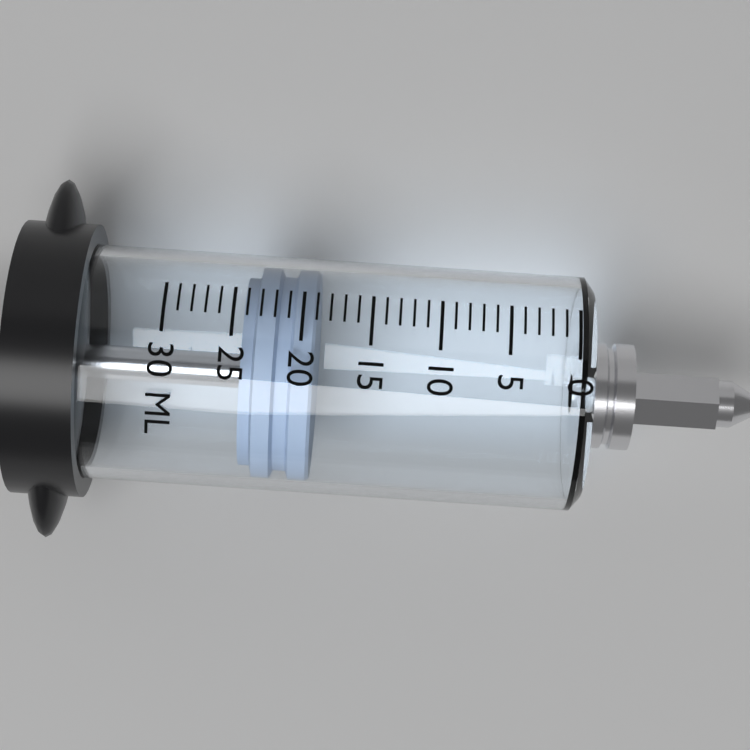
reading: 19 ml
